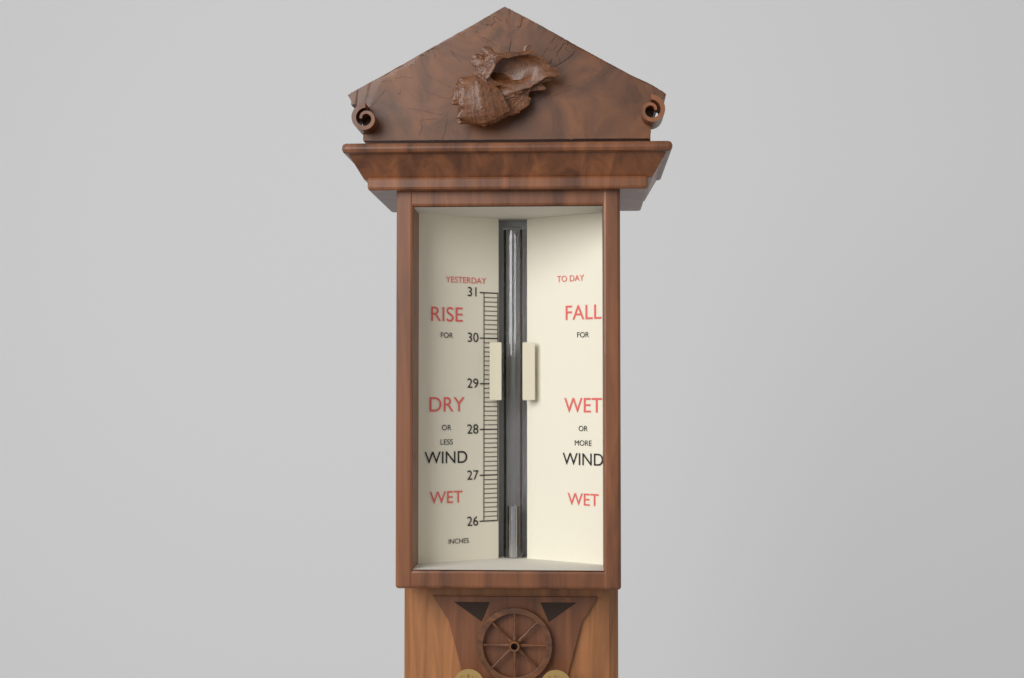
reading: 26.3 in
